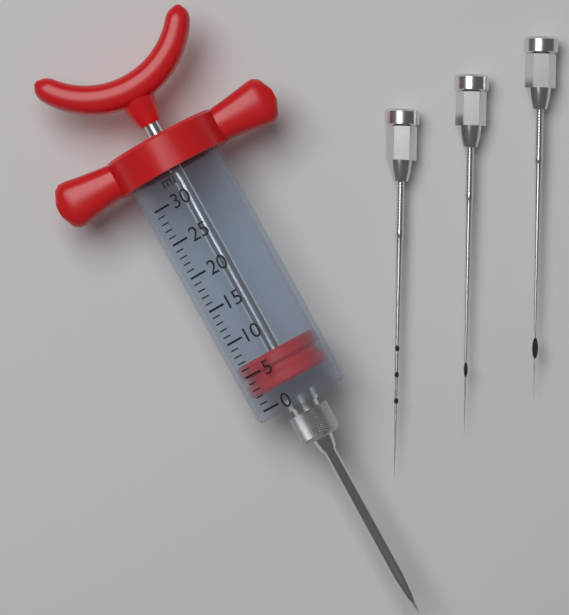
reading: 2 ml
